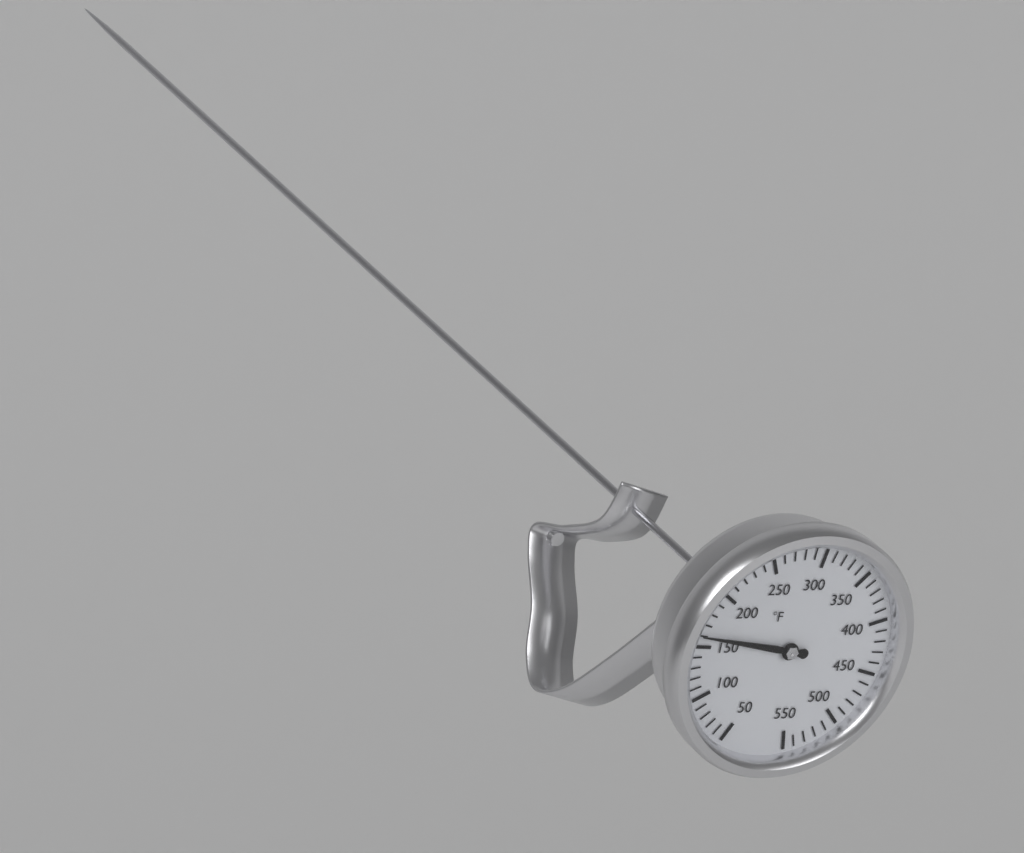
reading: 160 °F
